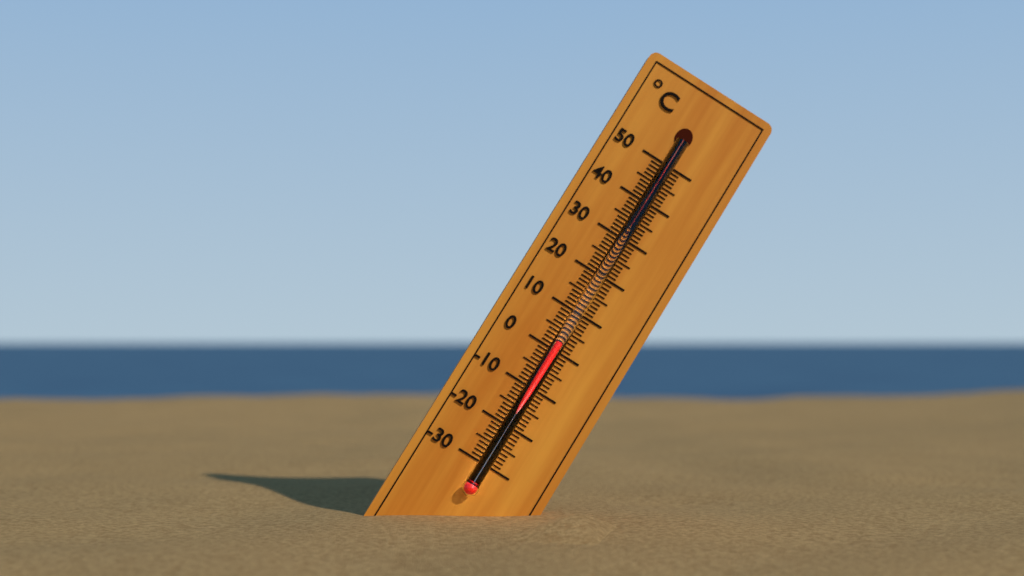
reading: 2 °C
